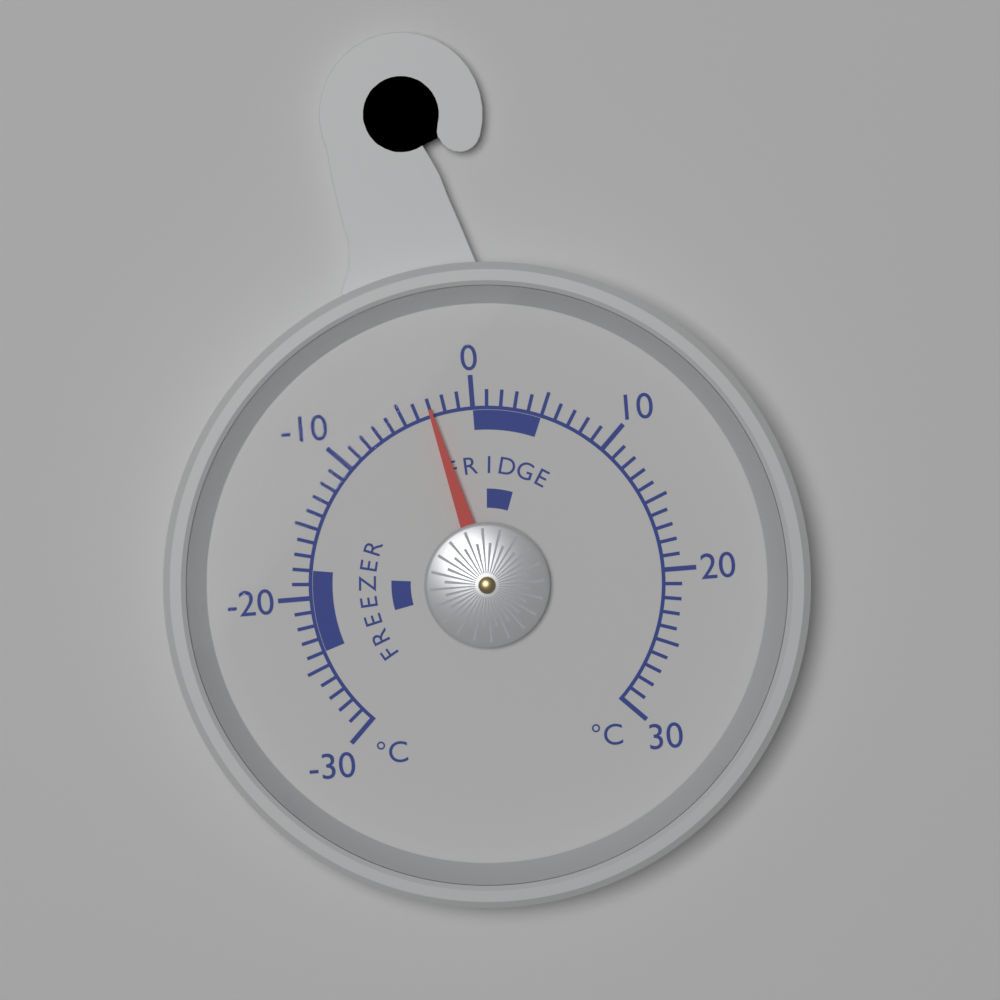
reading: -3 °C
